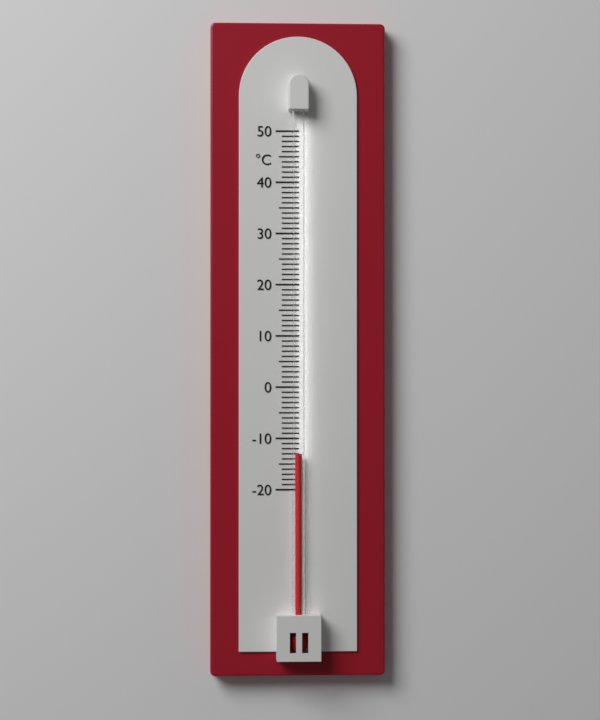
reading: -13 °C
